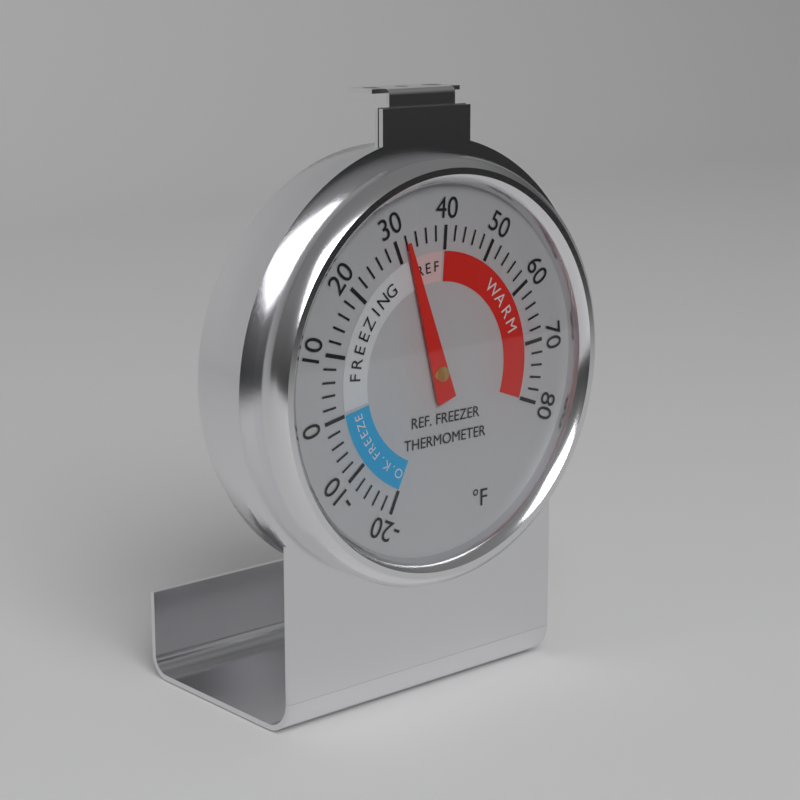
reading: 32 °F
